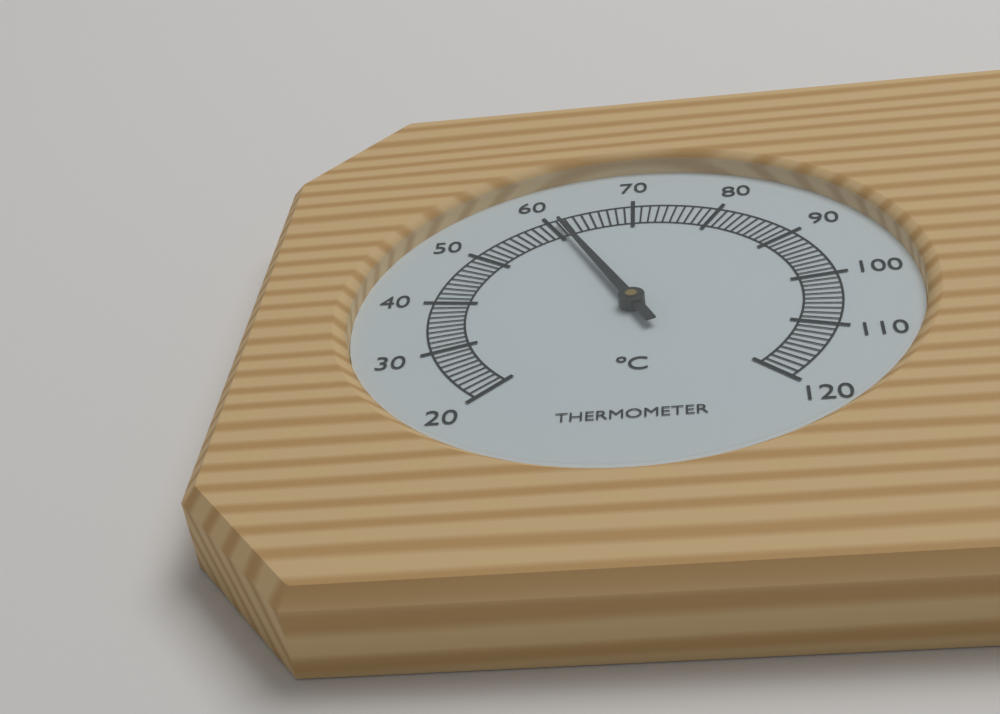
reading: 61 °C
